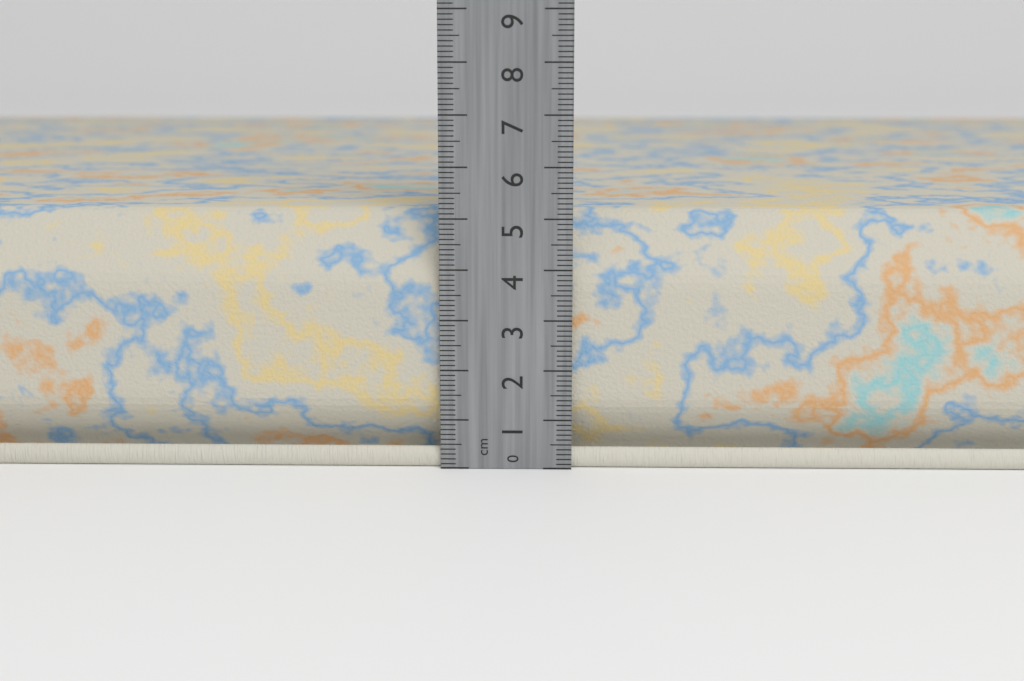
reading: 5.1 cm
